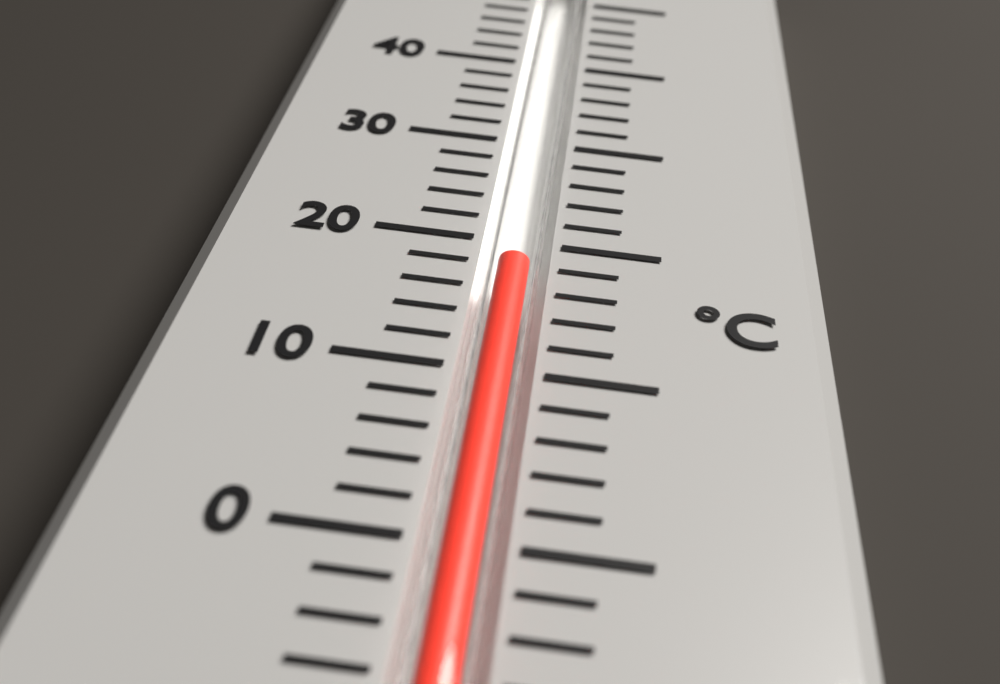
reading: 18 °C
